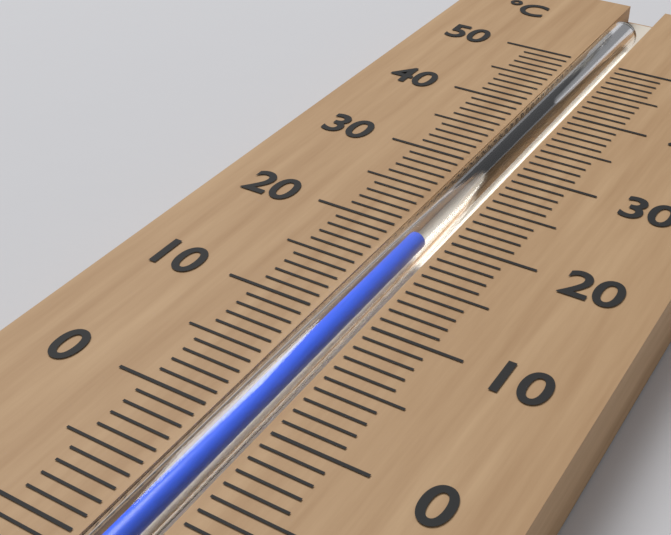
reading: 19 °C
